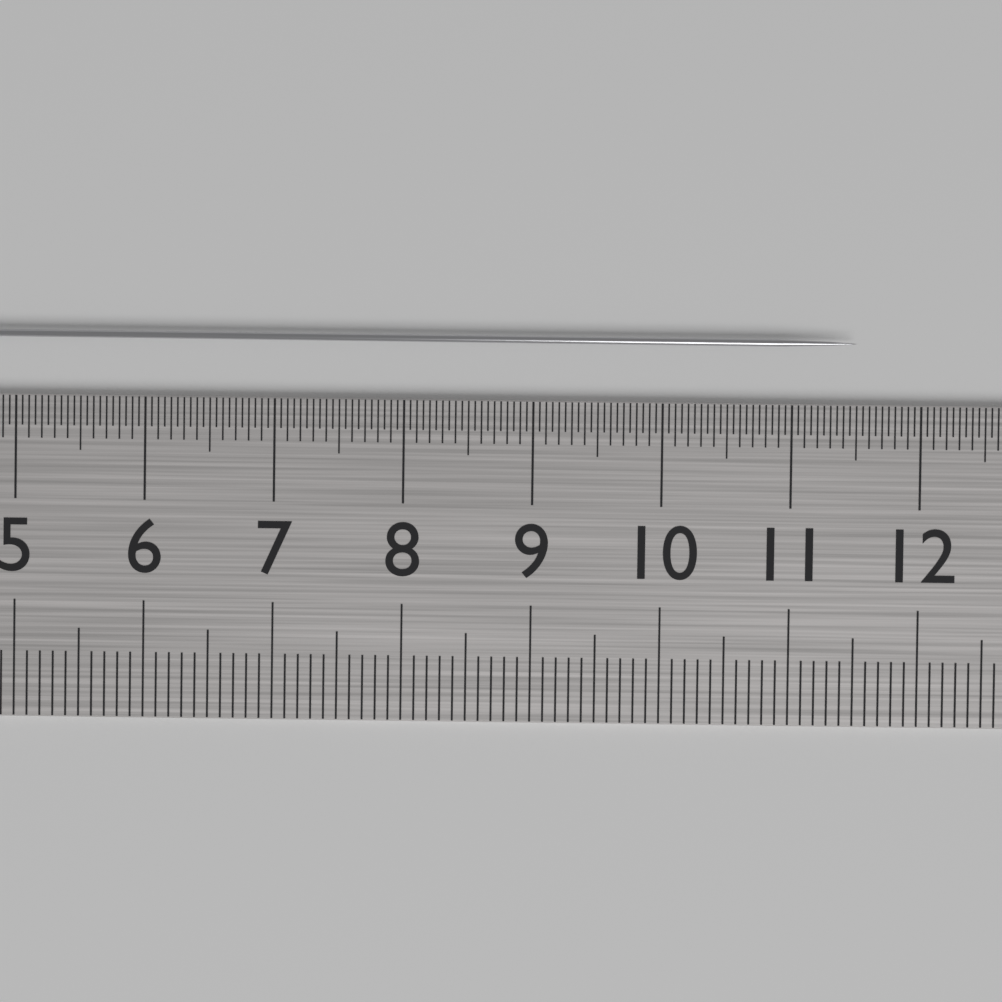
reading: 11.50 cm
